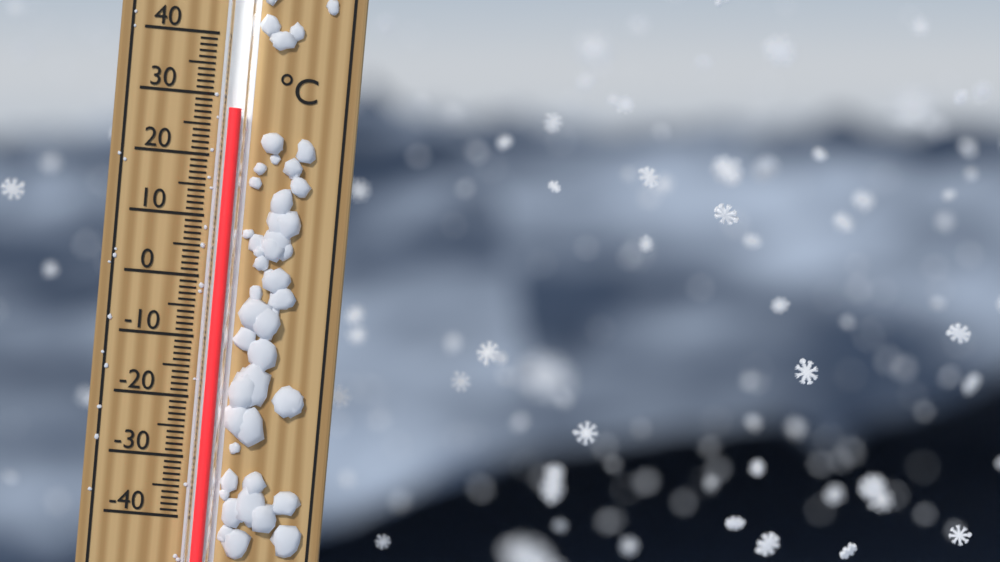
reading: 28 °C
